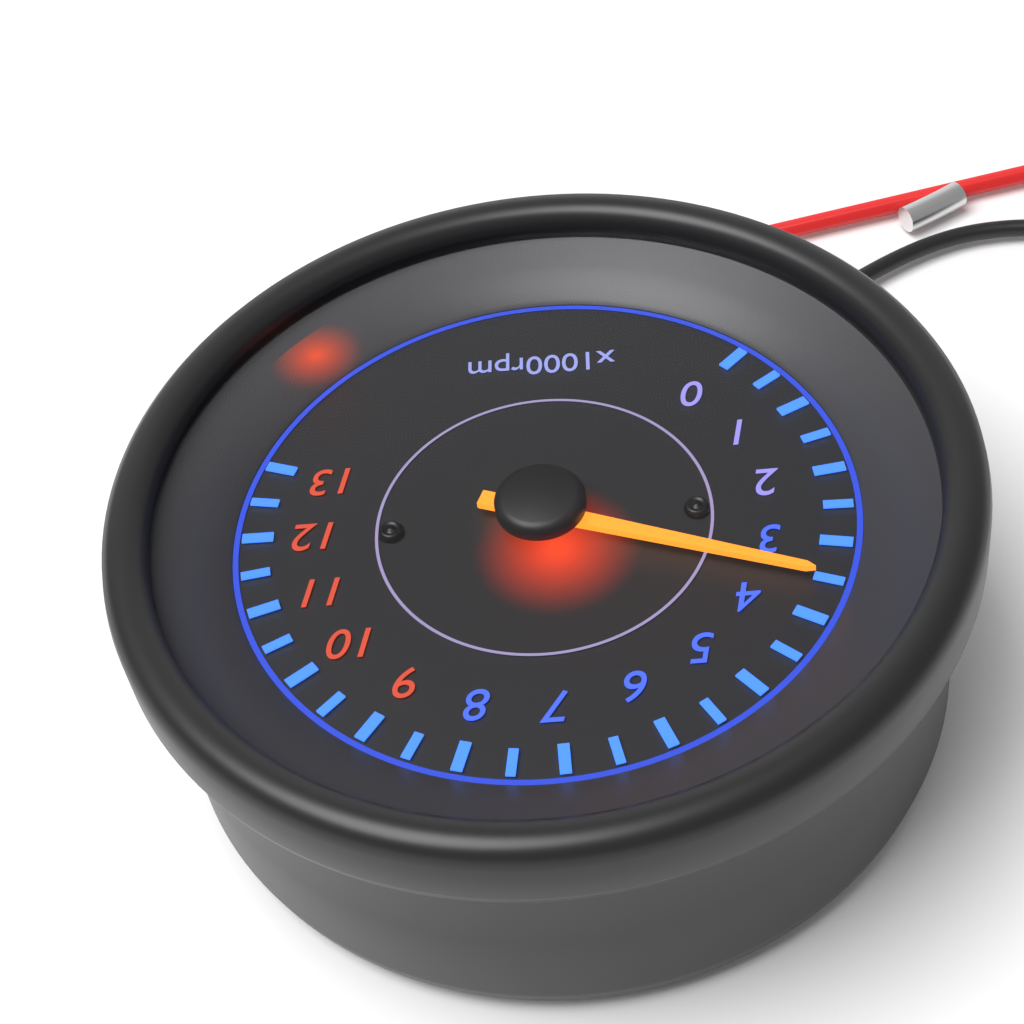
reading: 3500 rpm
